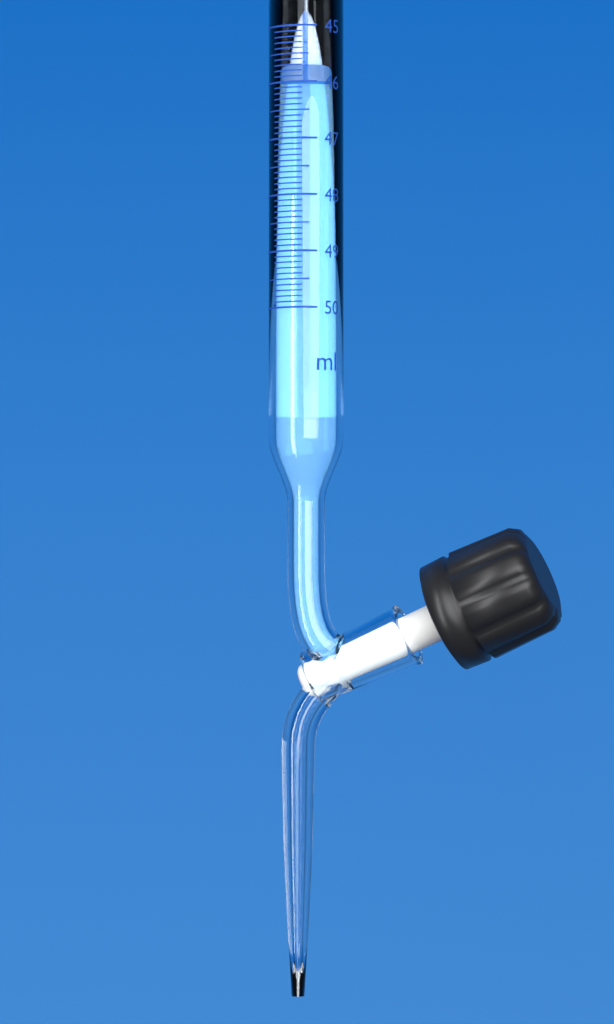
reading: 46.0 ml
